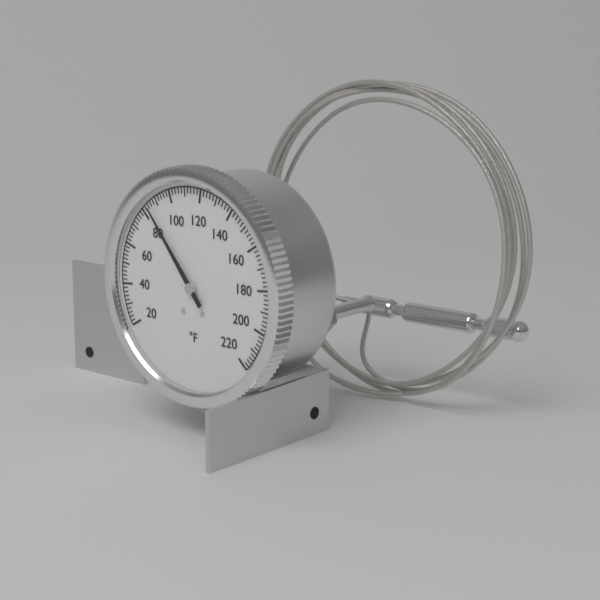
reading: 84 °F
